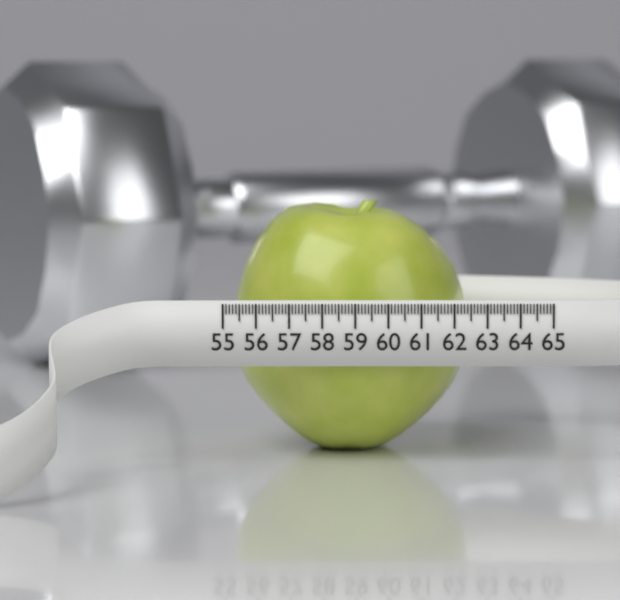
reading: 62.4 (no unit)
